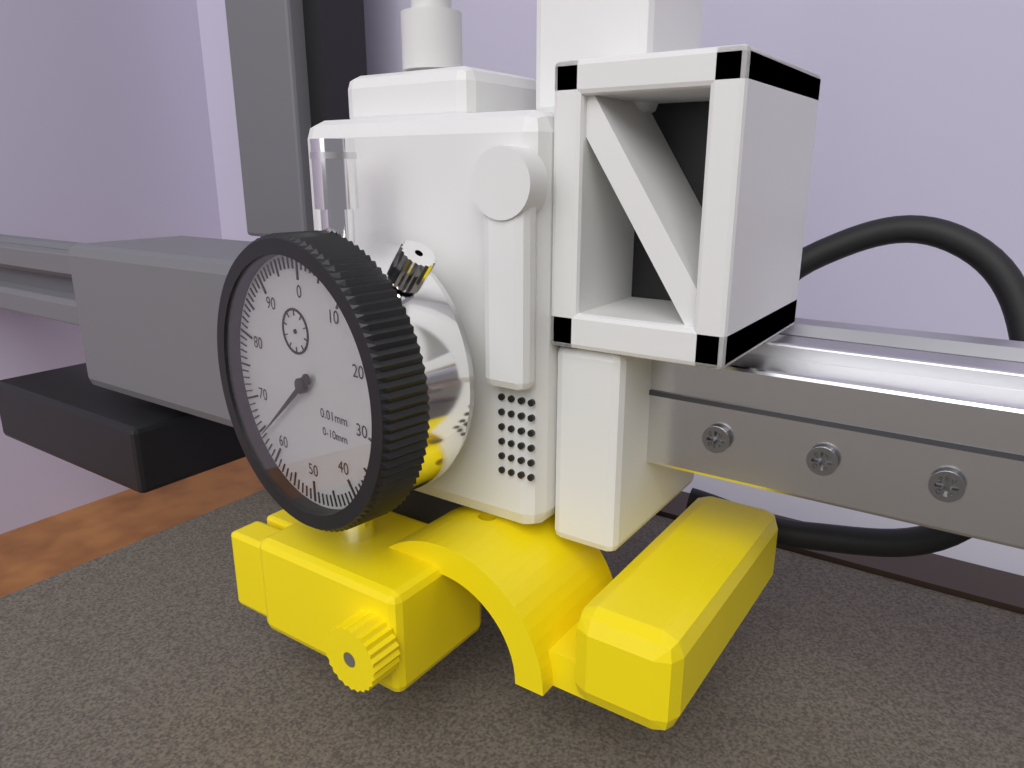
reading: 64 0.01mm
